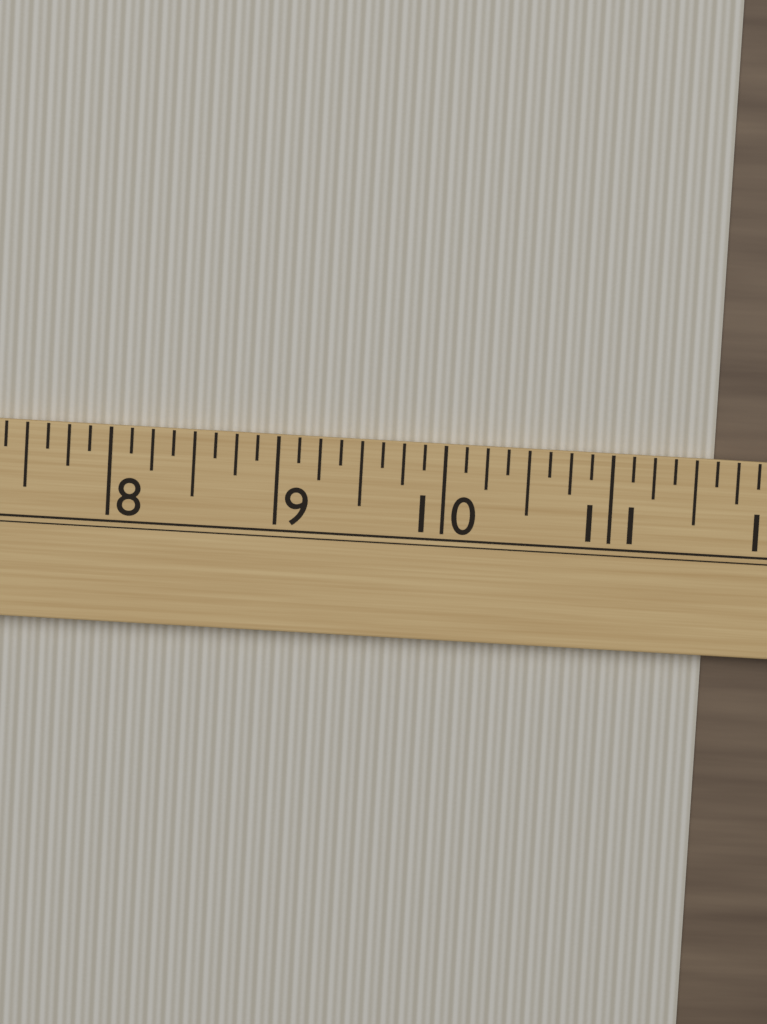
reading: 11.625 (no unit)
